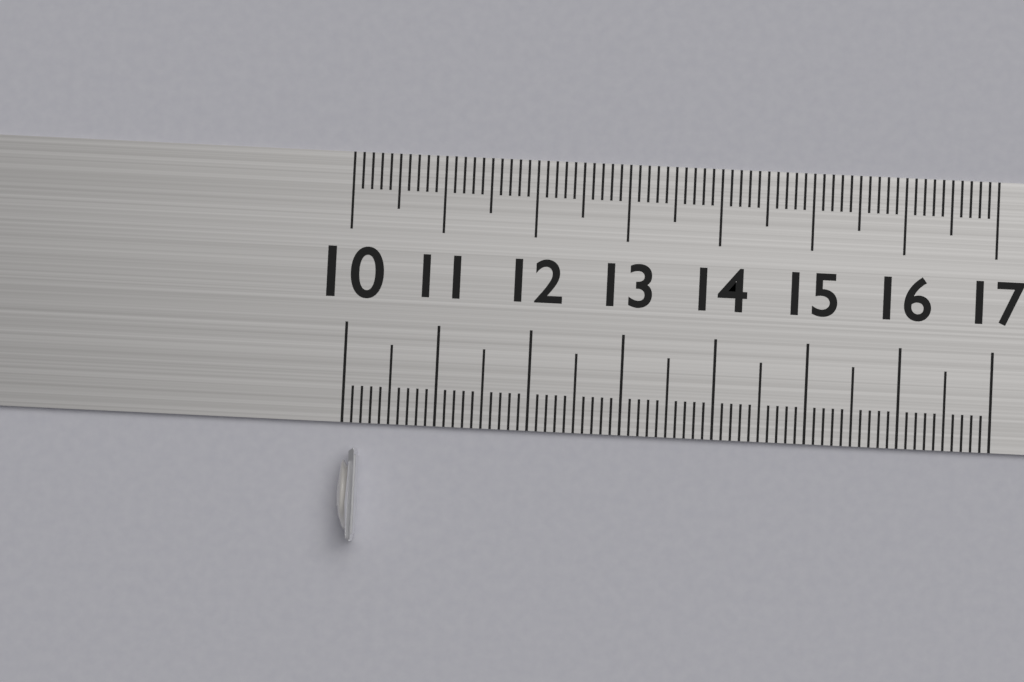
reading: 10.2 (no unit)
